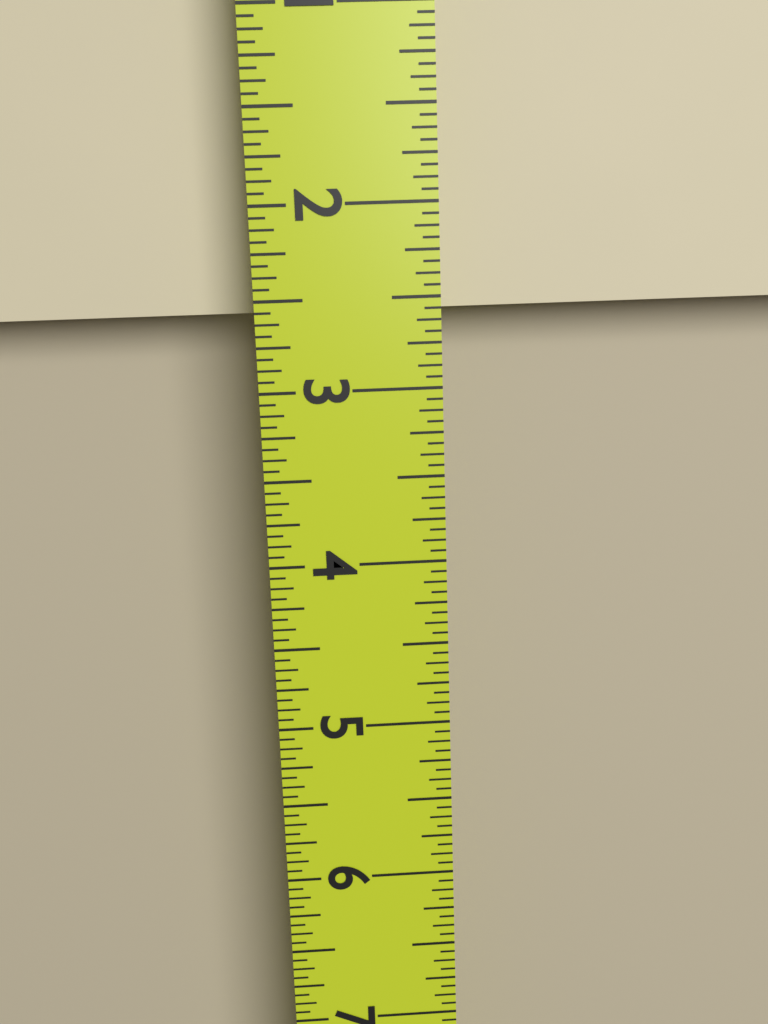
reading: 2.5625 in
